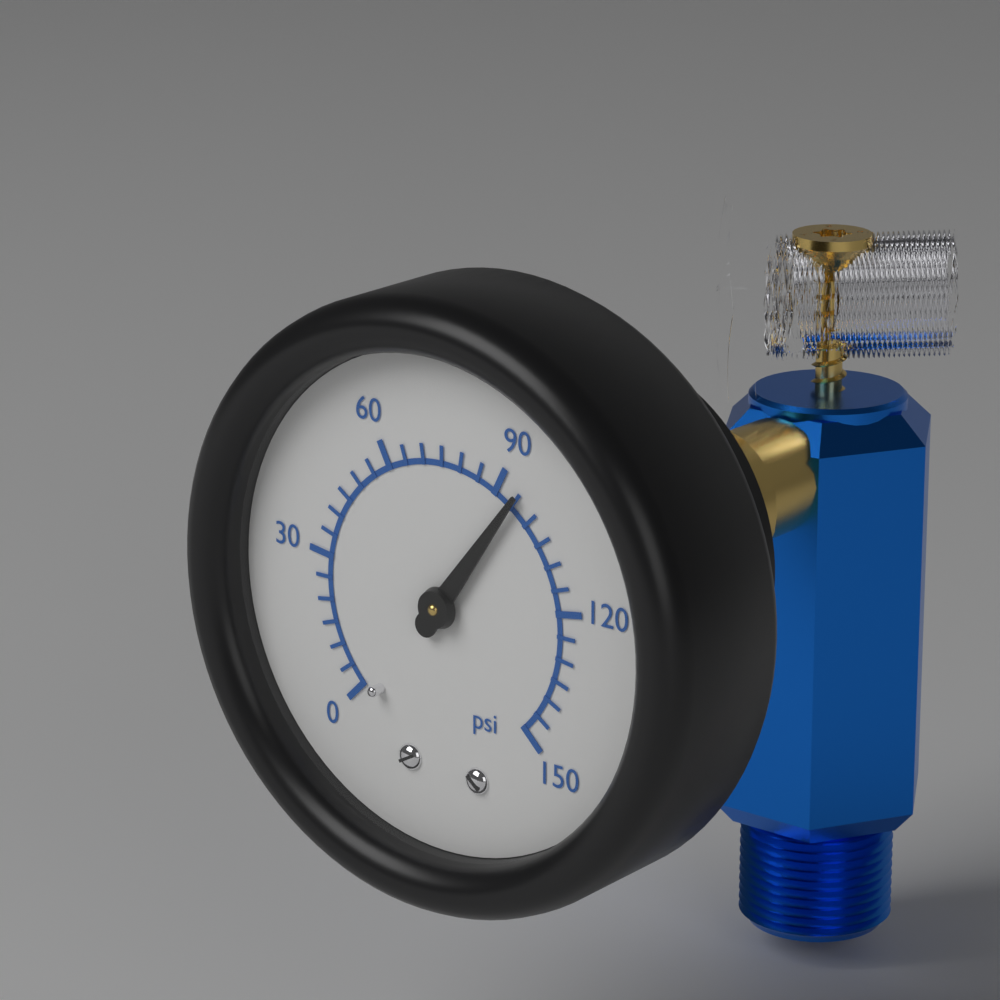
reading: 95 psi
